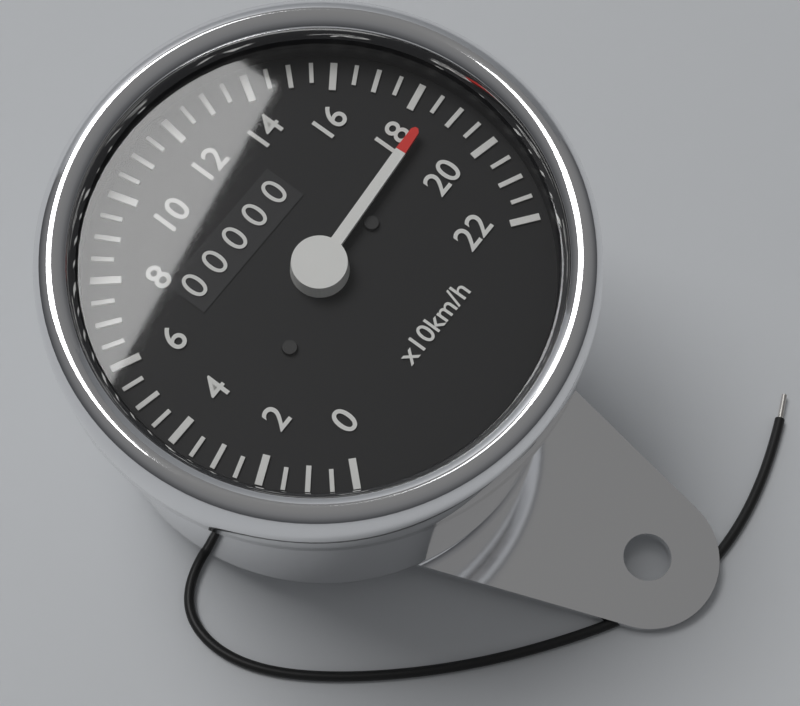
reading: 185 km/h
